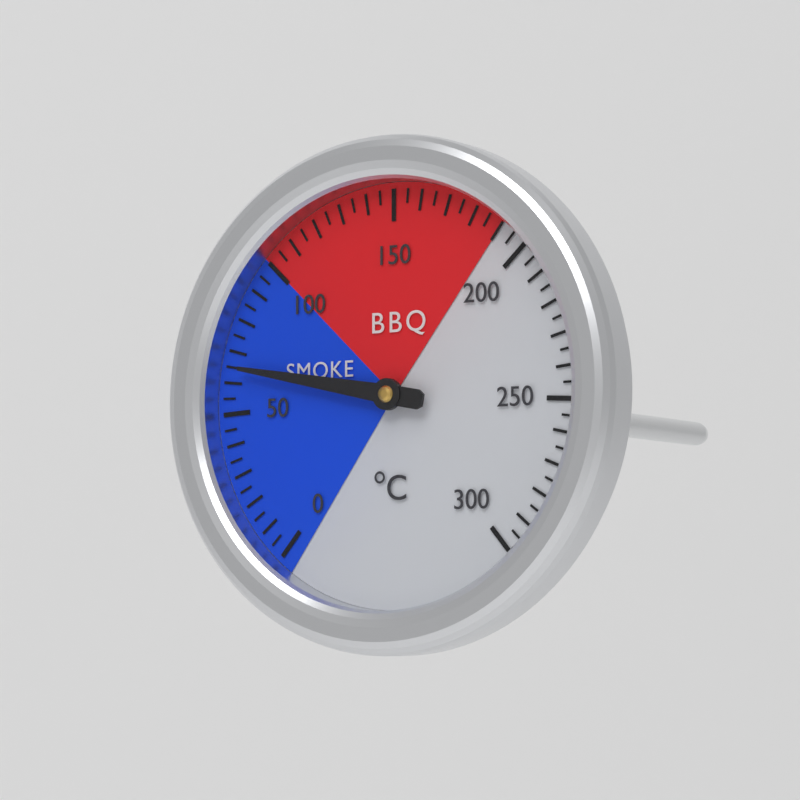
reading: 65 °C
